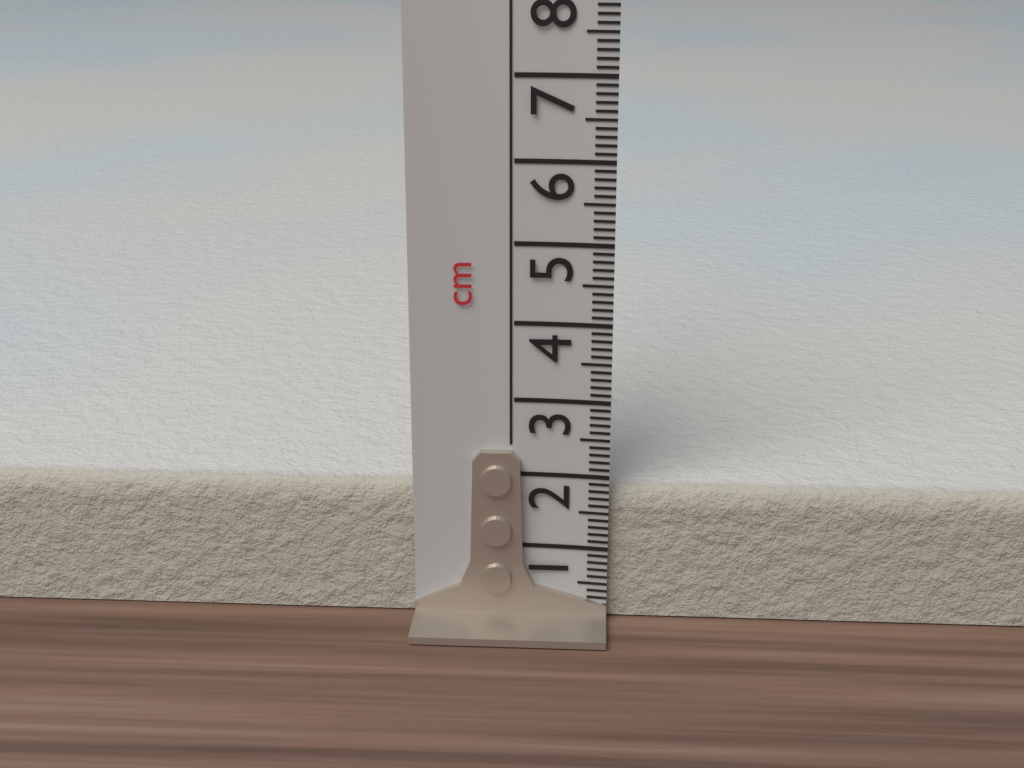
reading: 1.8 cm
